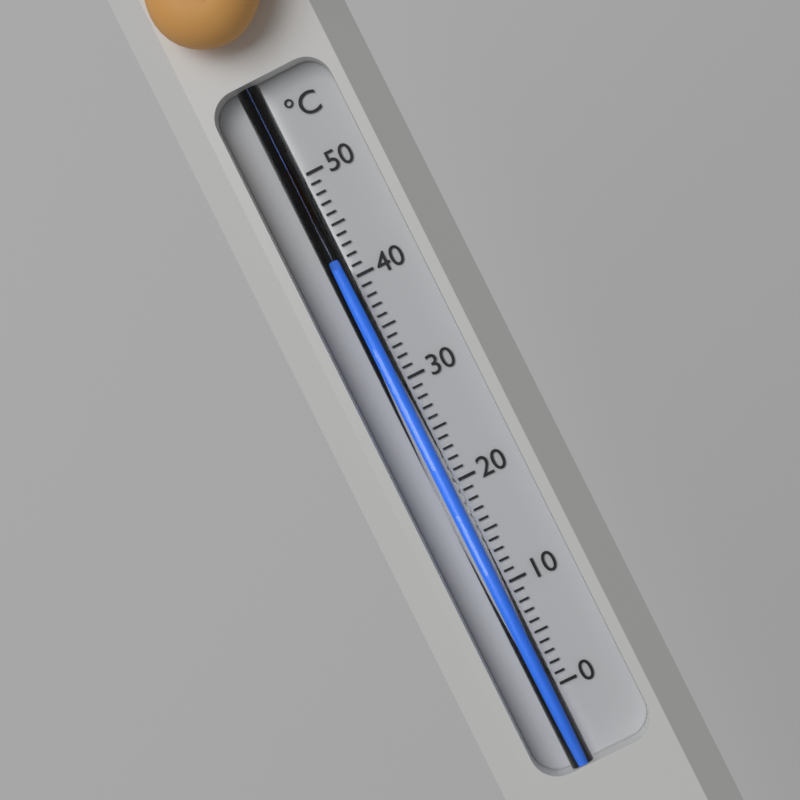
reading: 41 °C
